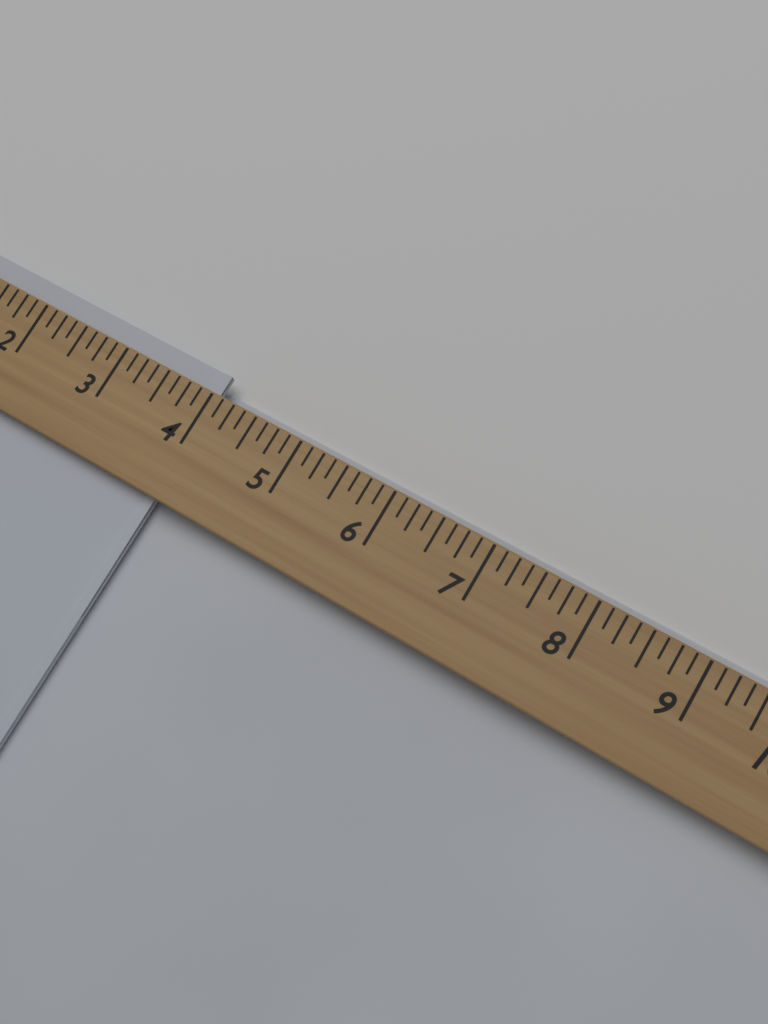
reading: 4.000 (no unit)
